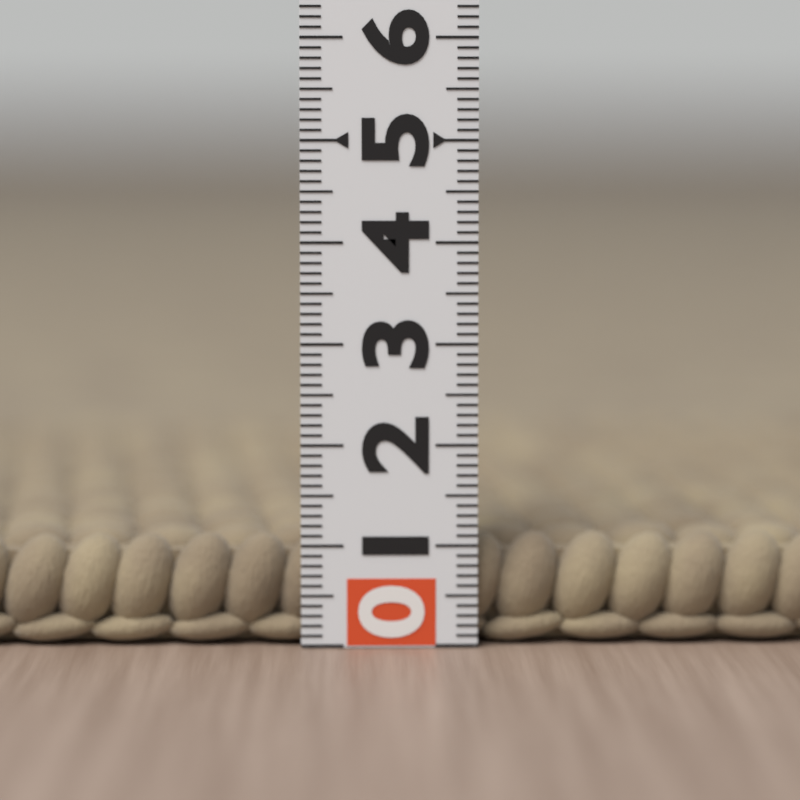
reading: 1.1 (no unit)
